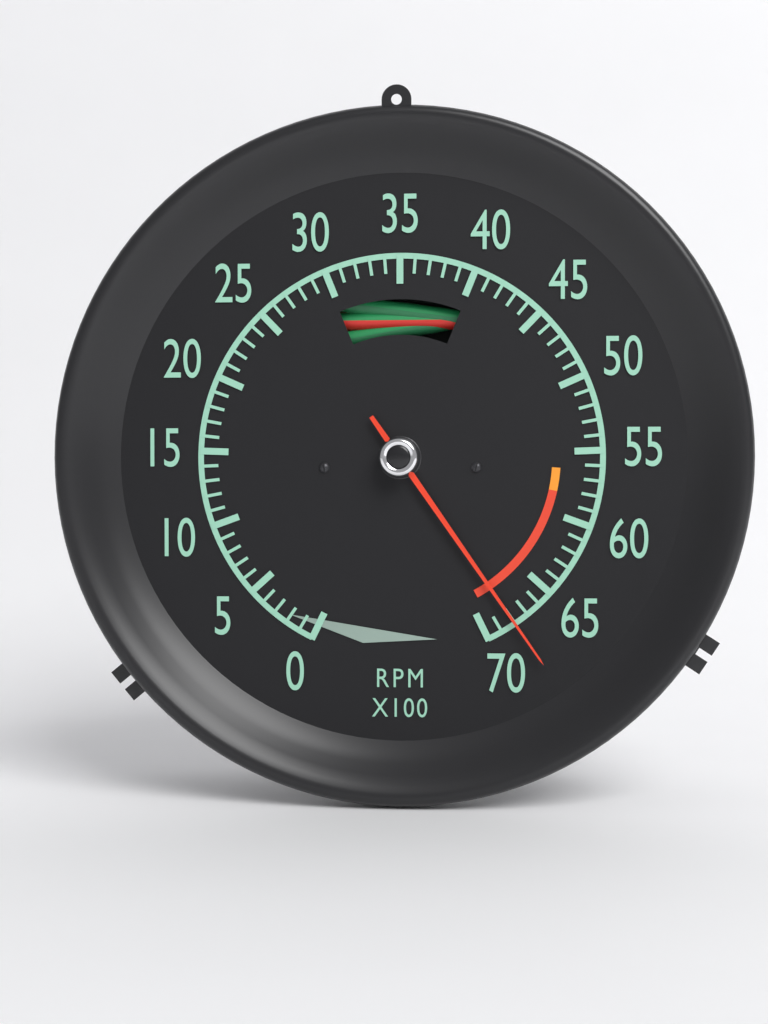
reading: 68 RPM x100
